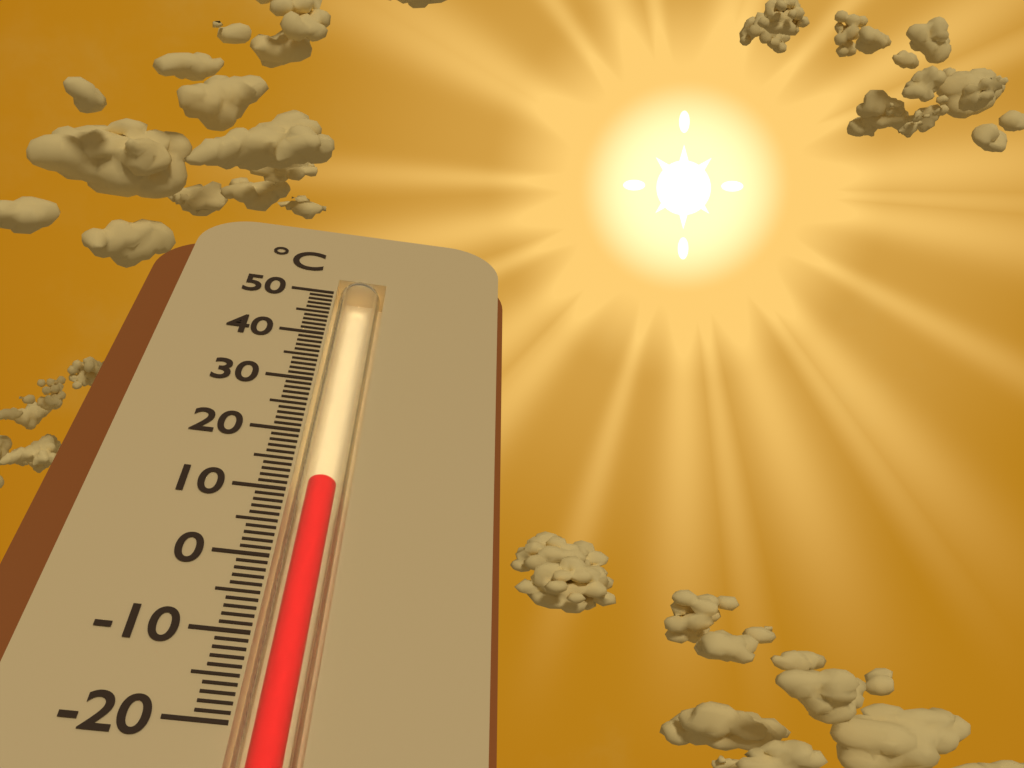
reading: 12 °C
